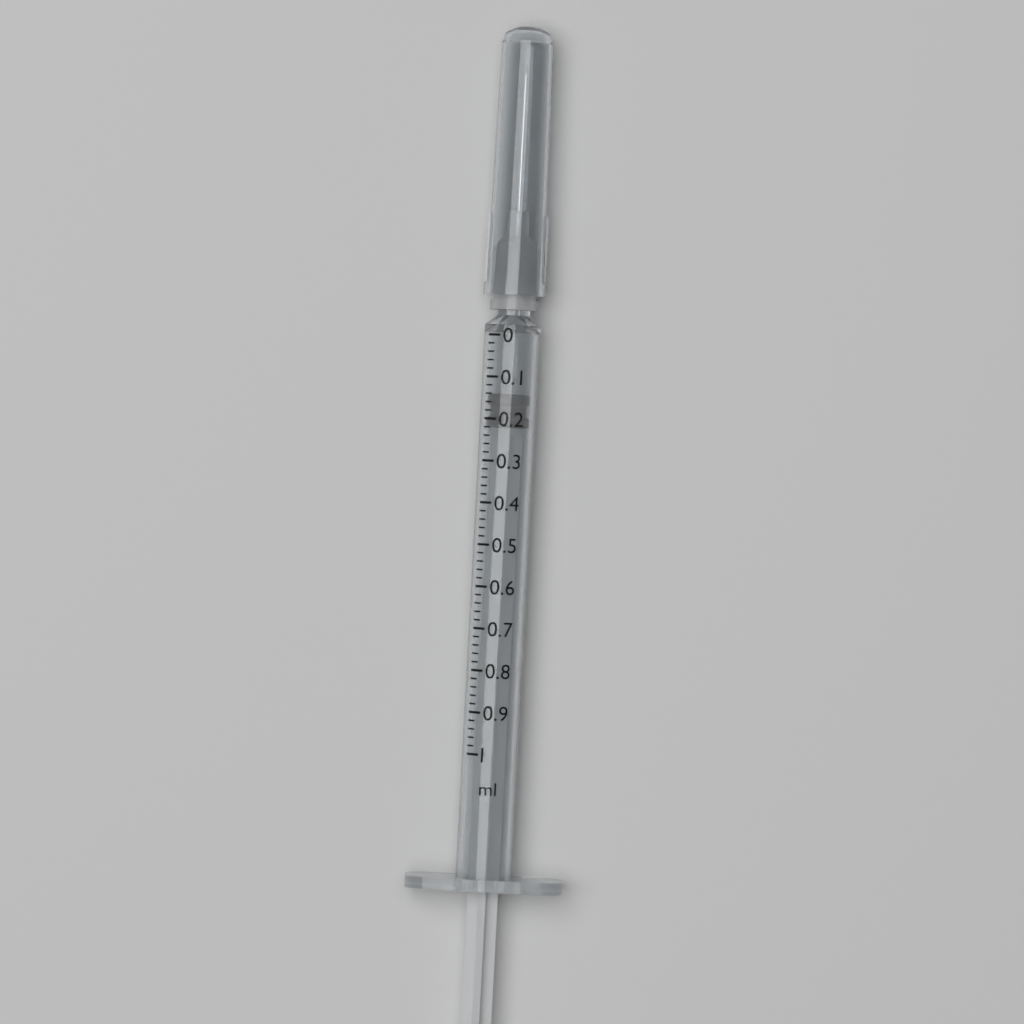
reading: 0.14 ml
